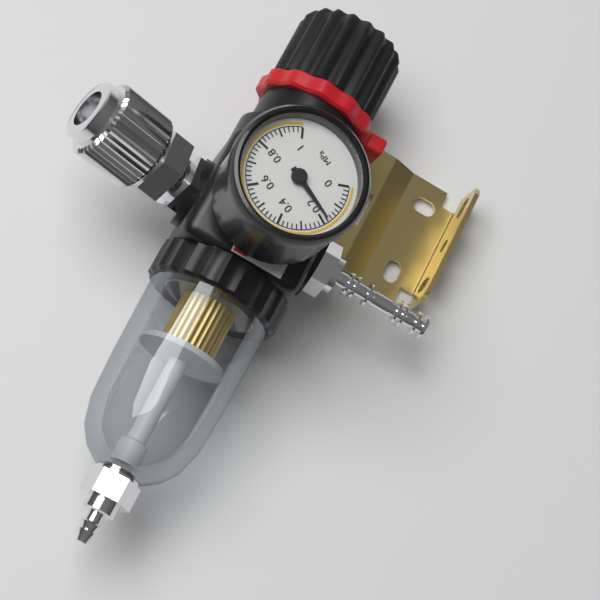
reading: 0.18 MPa
